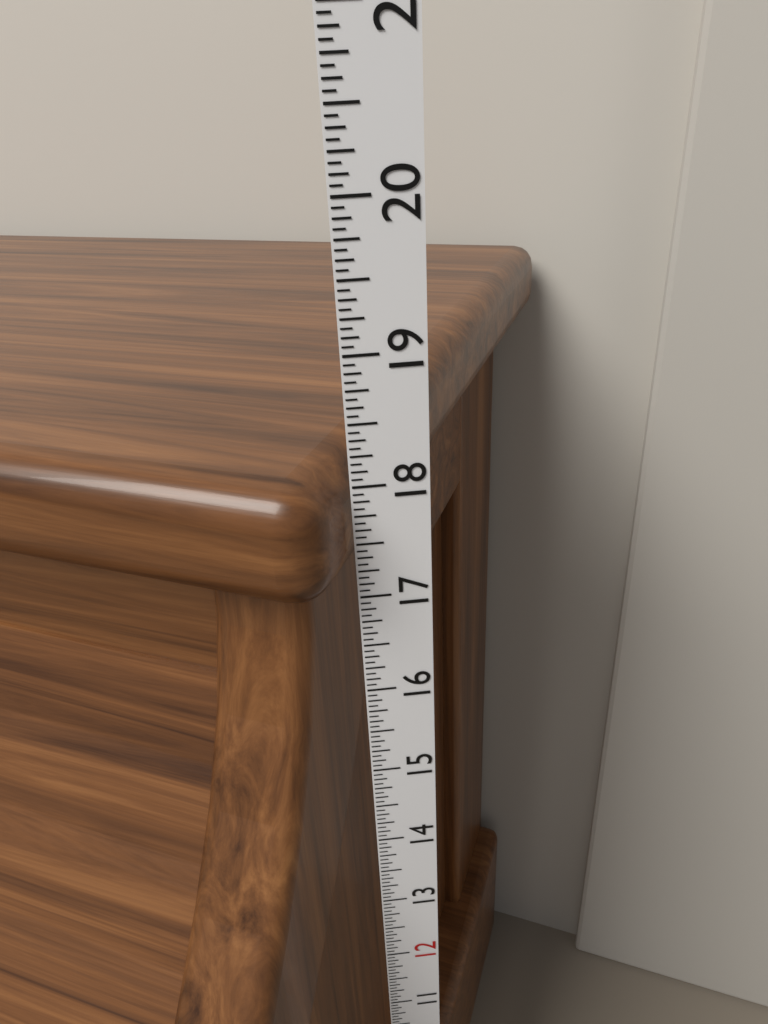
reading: 18.1875 in
